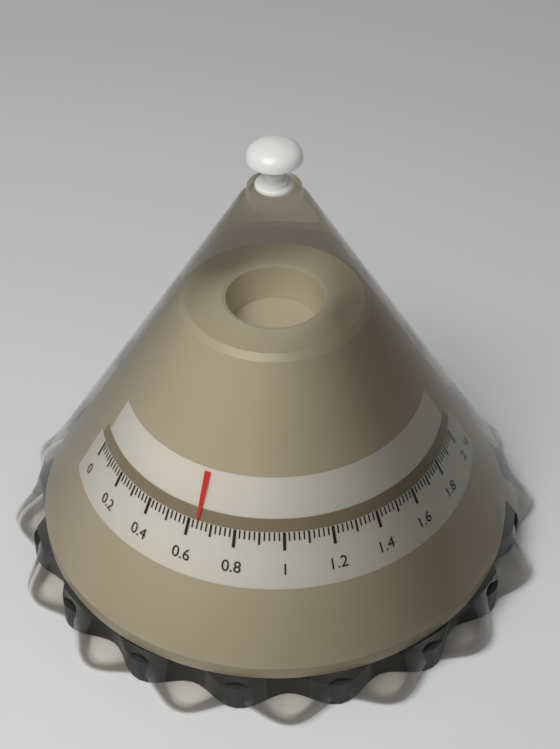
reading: 0.64 kg
